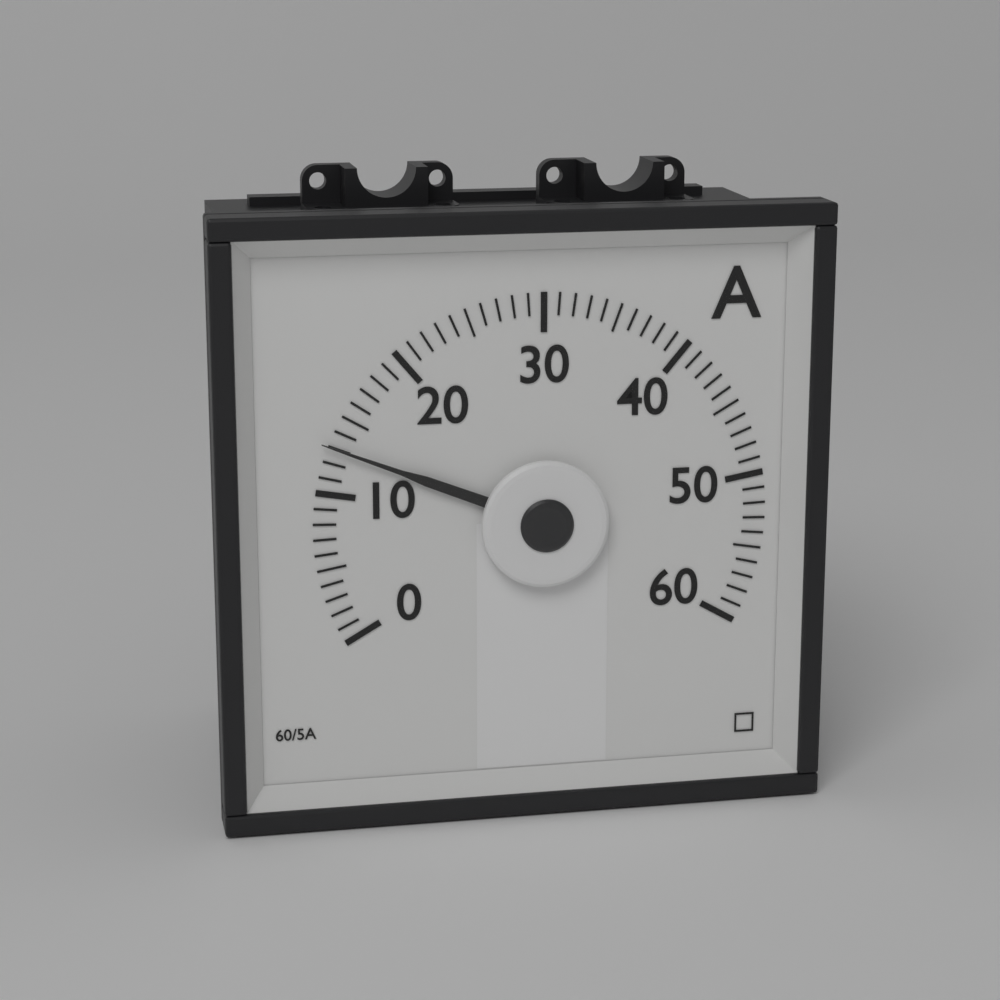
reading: 13 A
